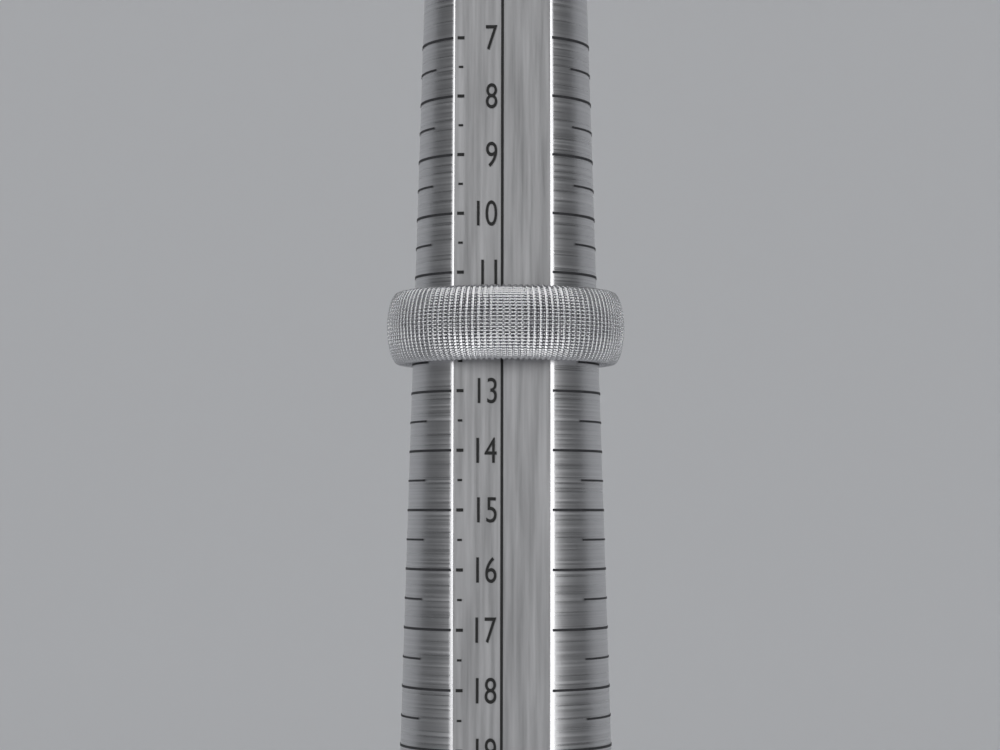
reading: 12.5 (no unit)
